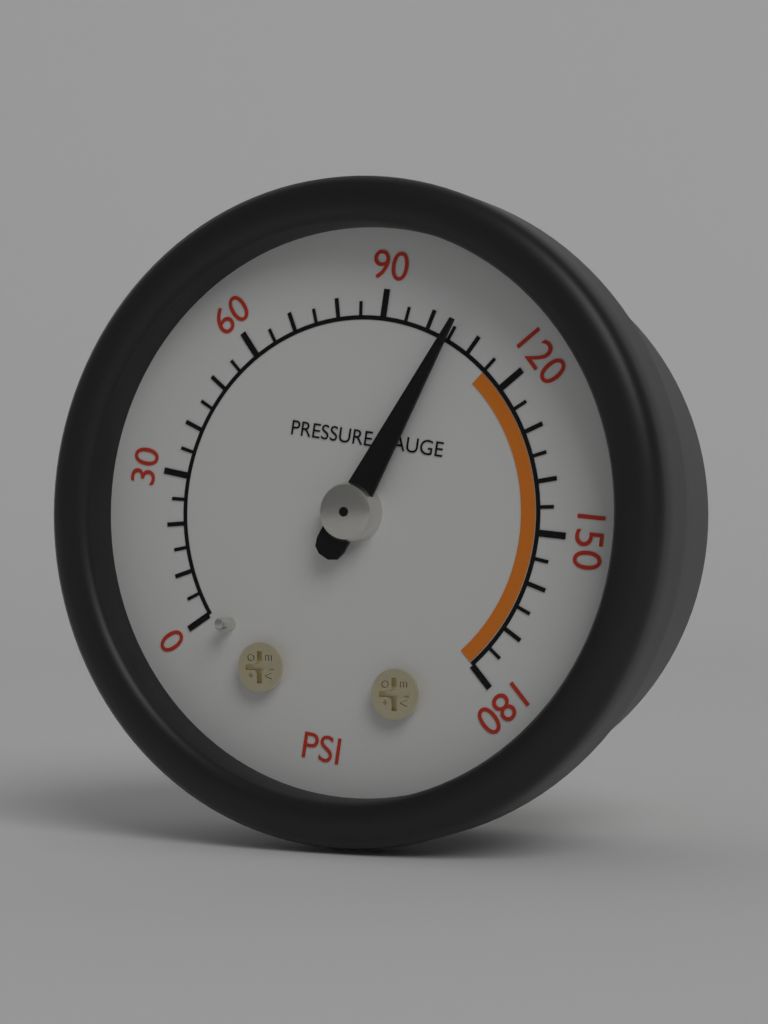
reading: 105 psi
